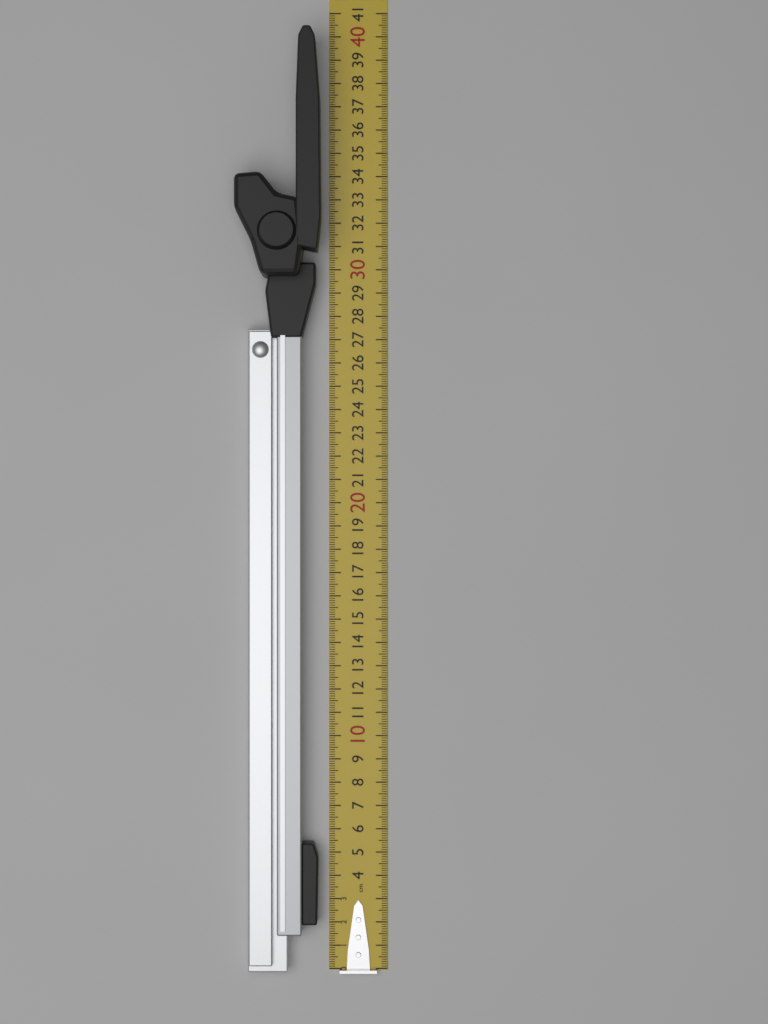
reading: 40.0 cm
